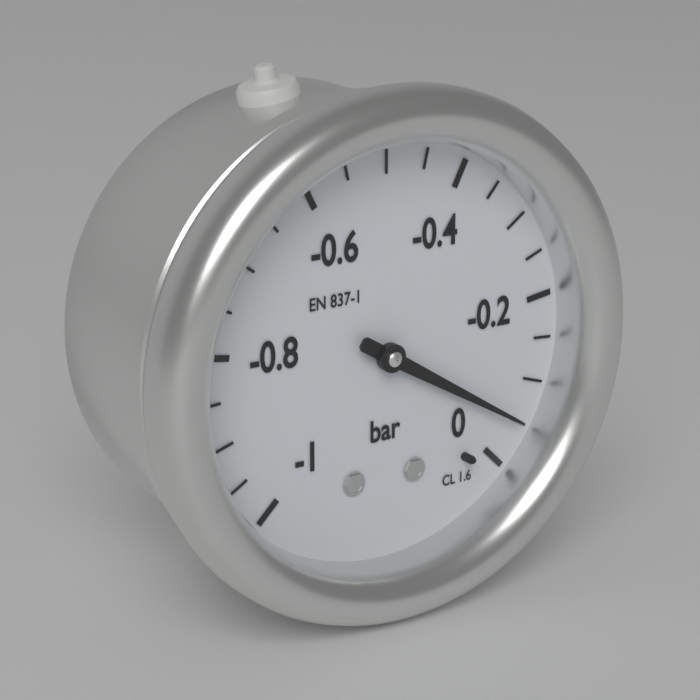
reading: -0.05 bar
